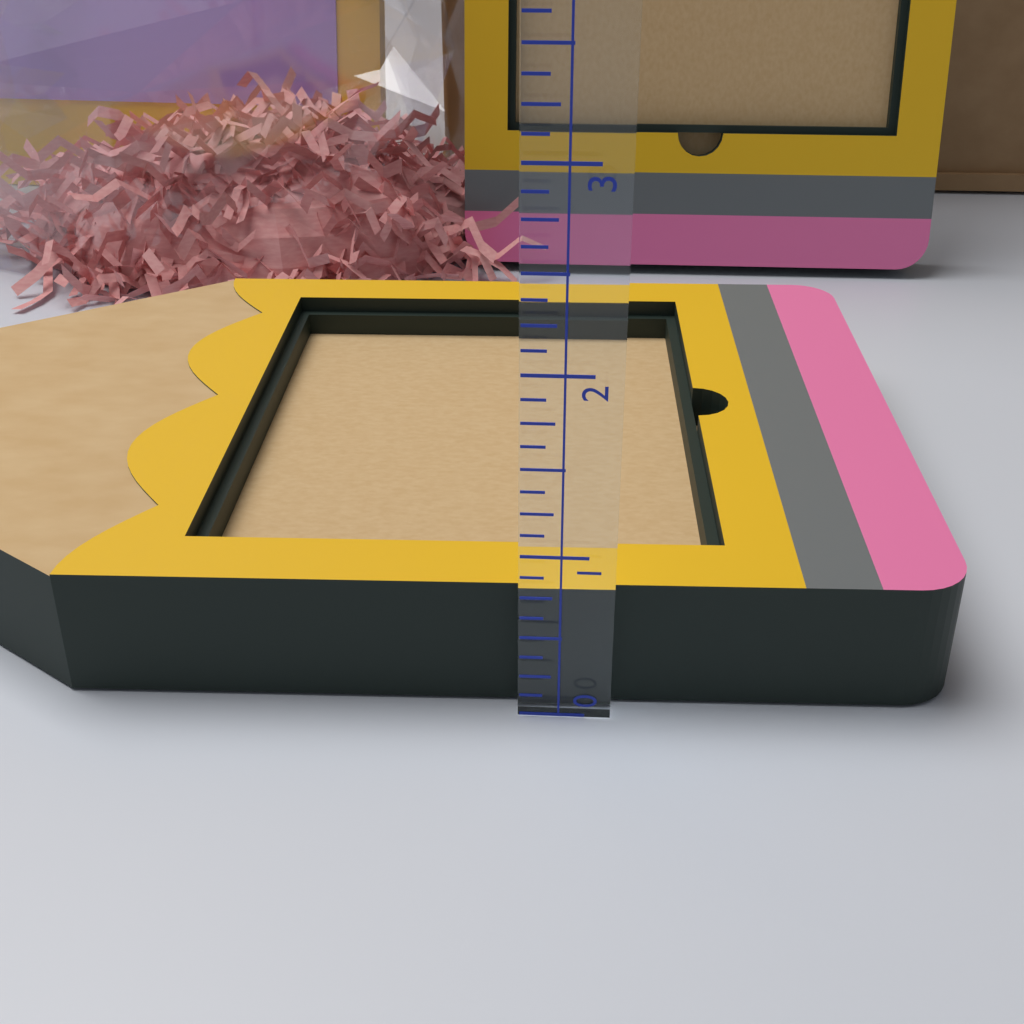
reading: 0.750 (no unit)
